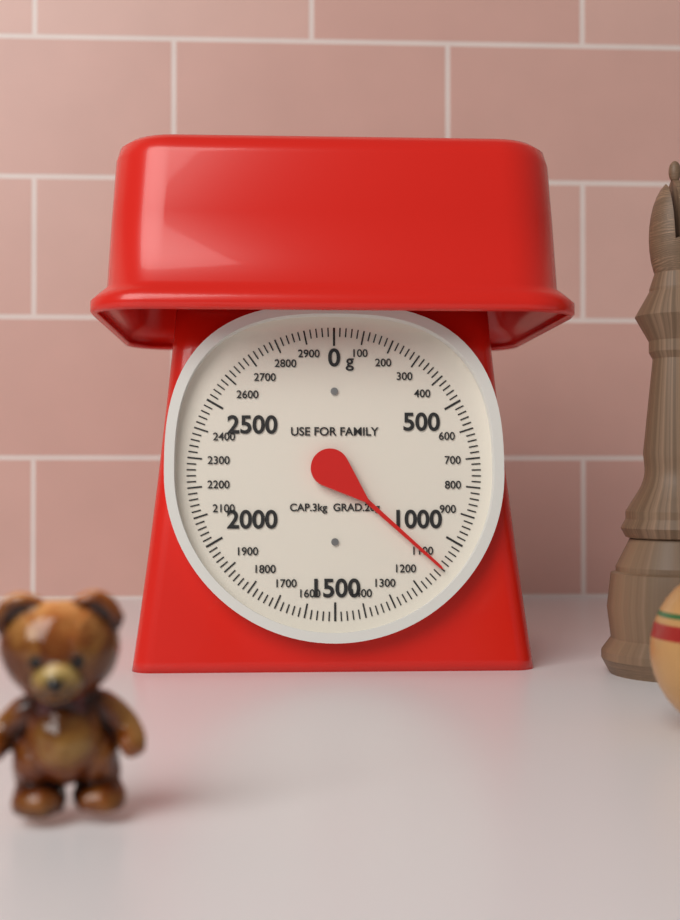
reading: 1100 g
